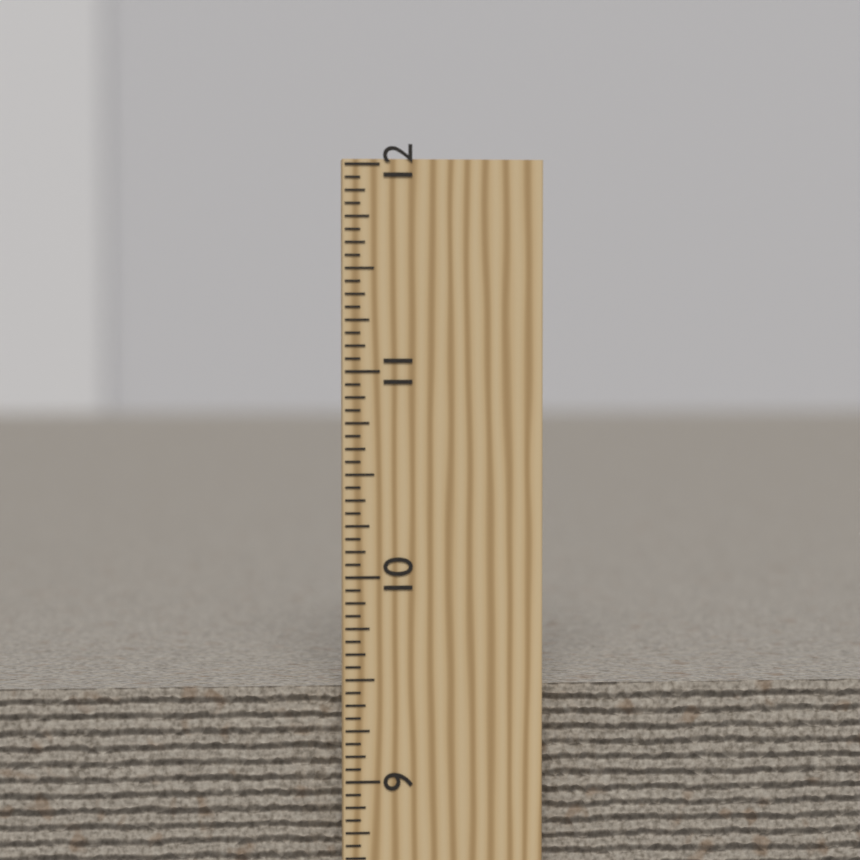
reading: 9.4375 inch
